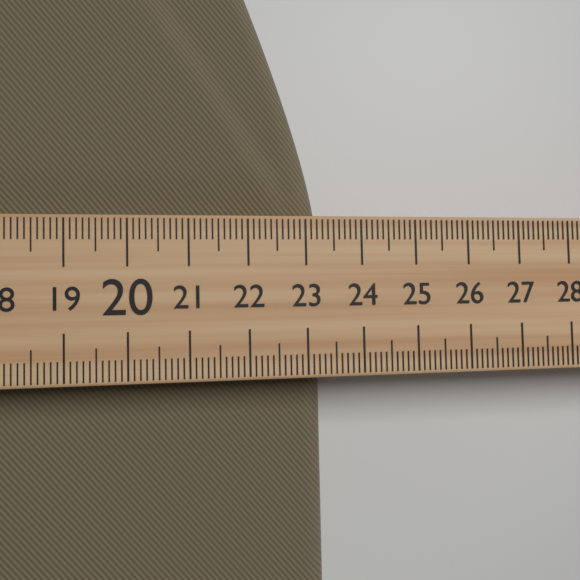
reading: 23.4 (no unit)
